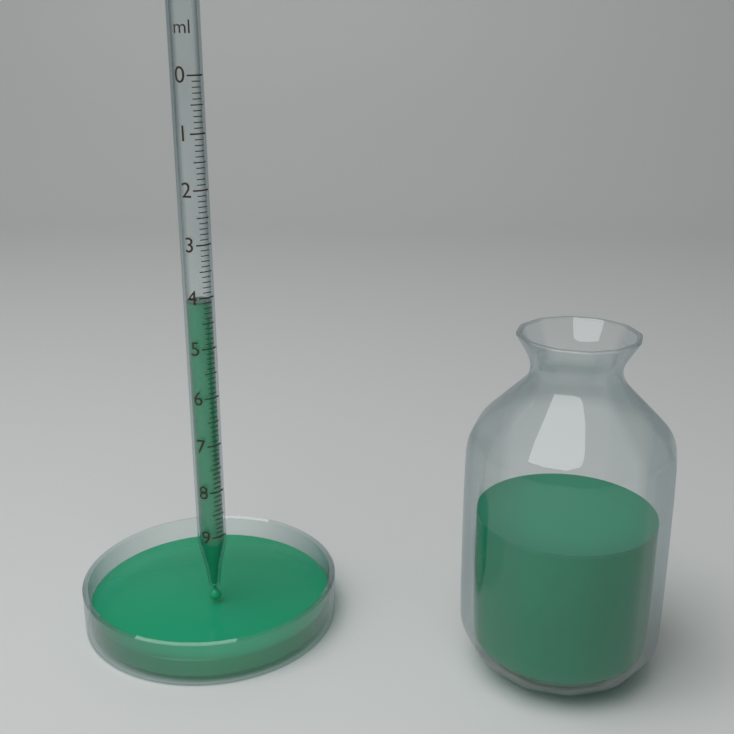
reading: 4.1 ml
